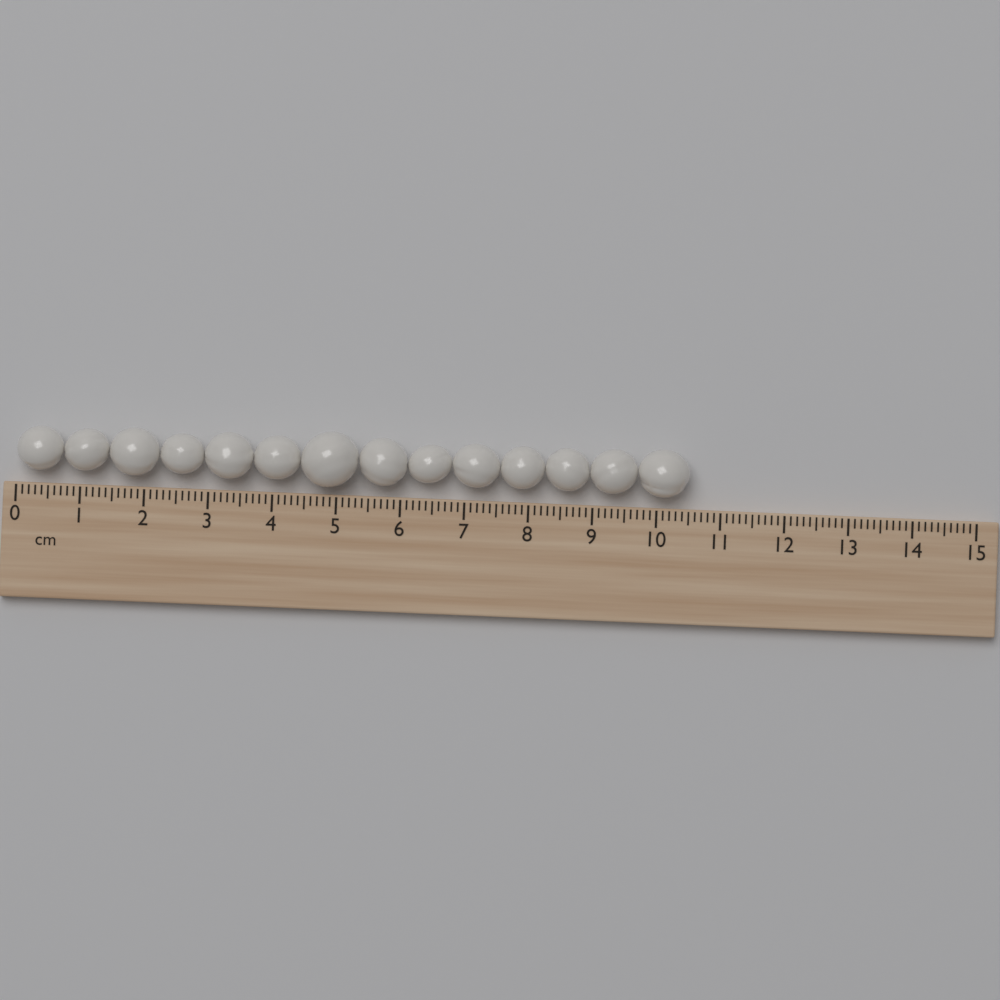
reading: 10.5 cm
